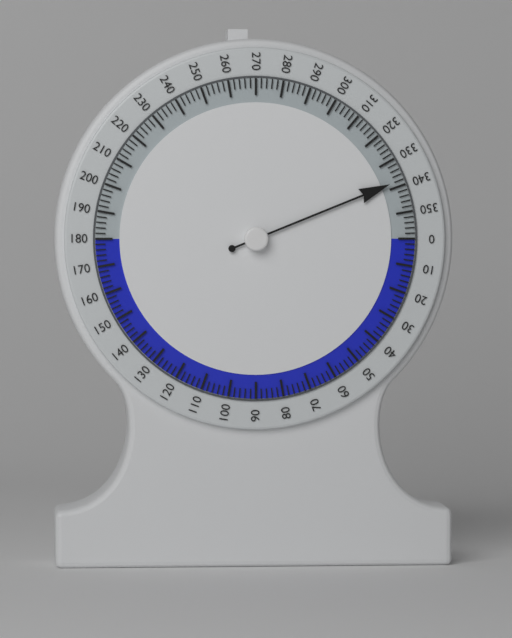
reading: 338 (no unit)
